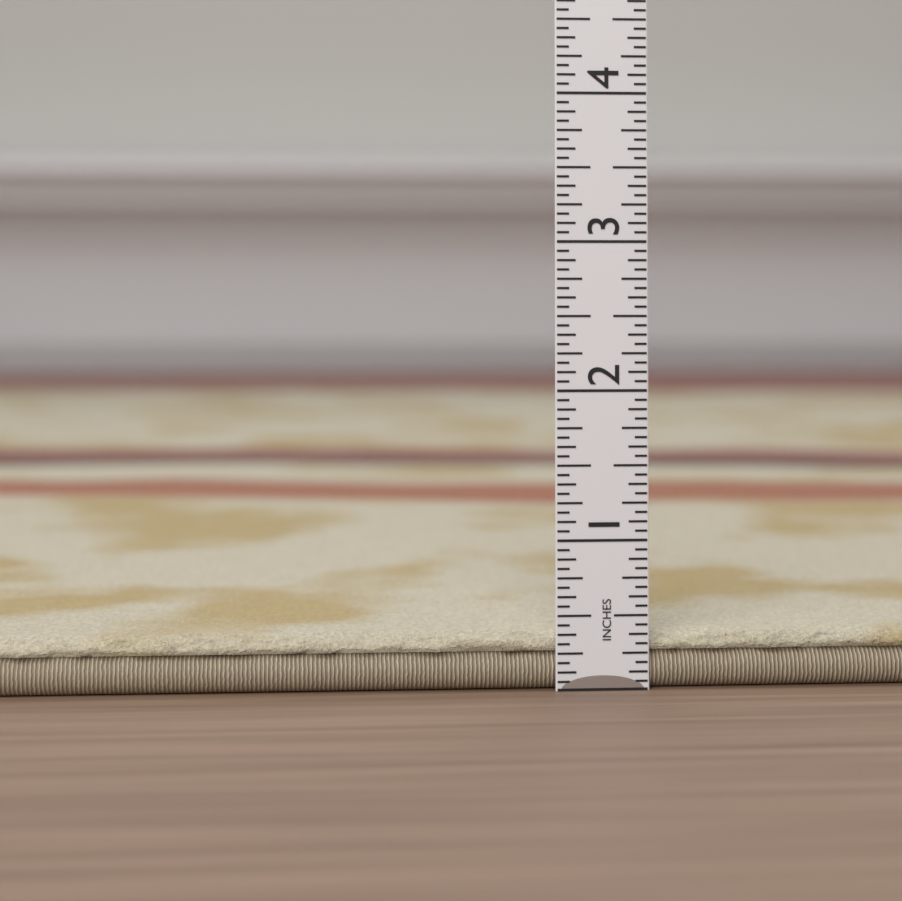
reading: 0.3750 in
